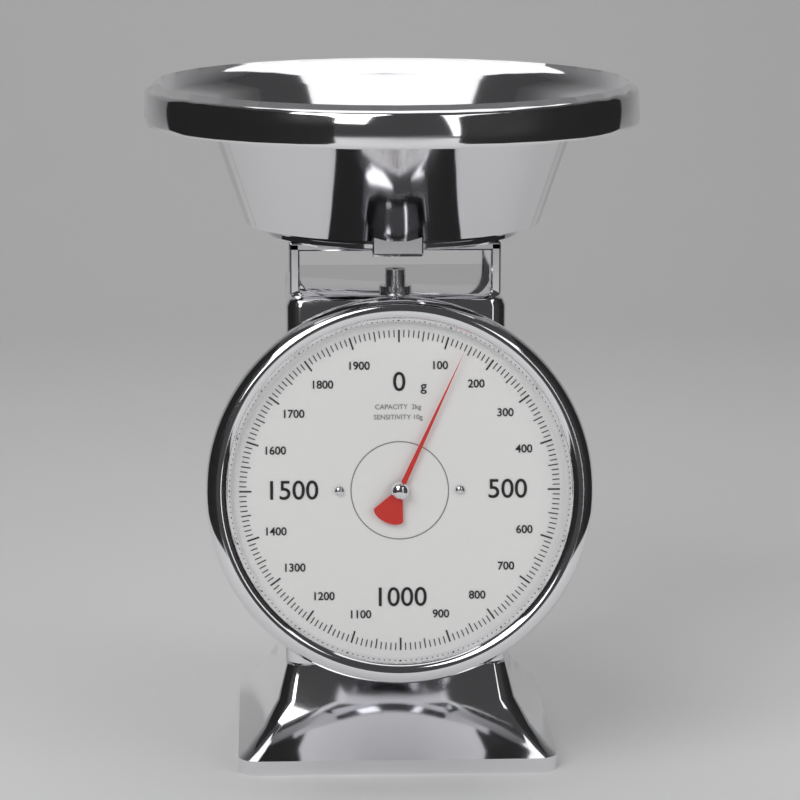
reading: 140 g
